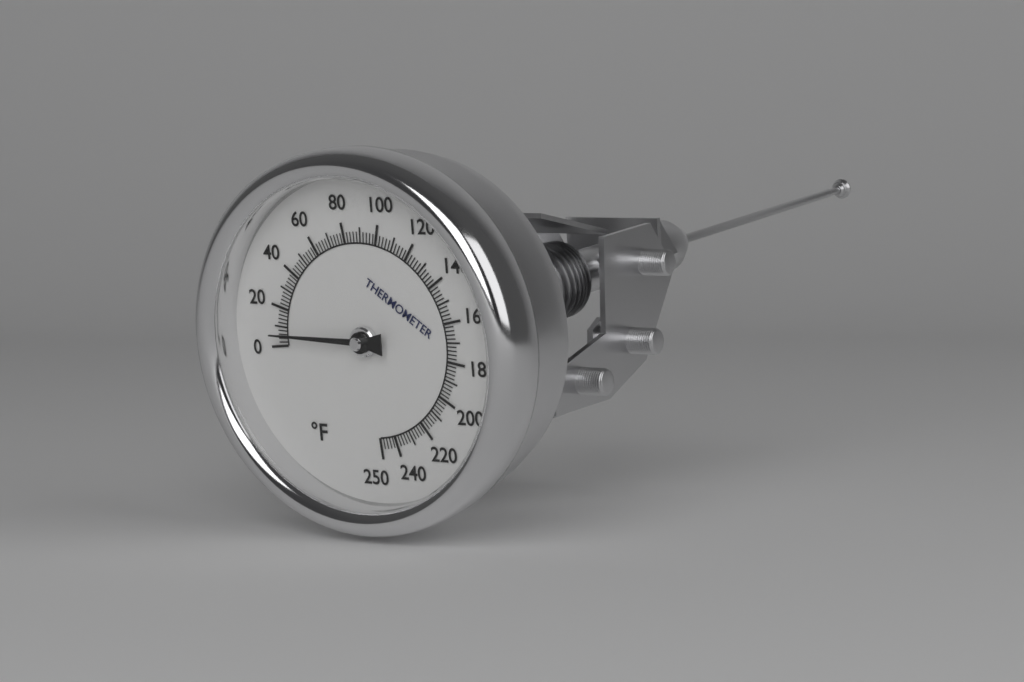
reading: 6 °F
